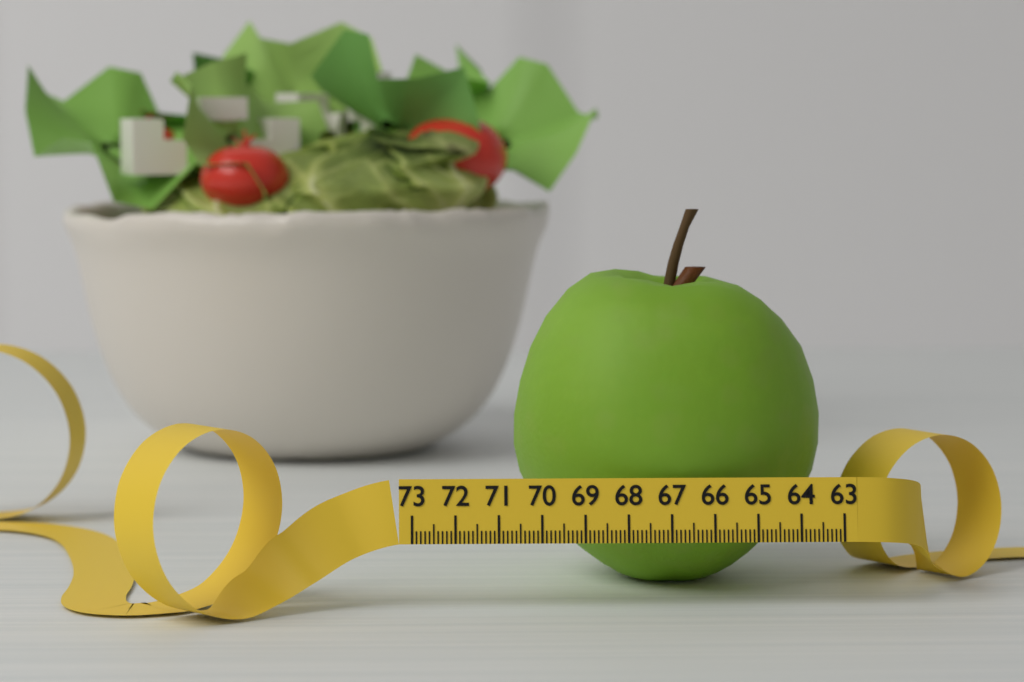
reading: 70.5 (no unit)
